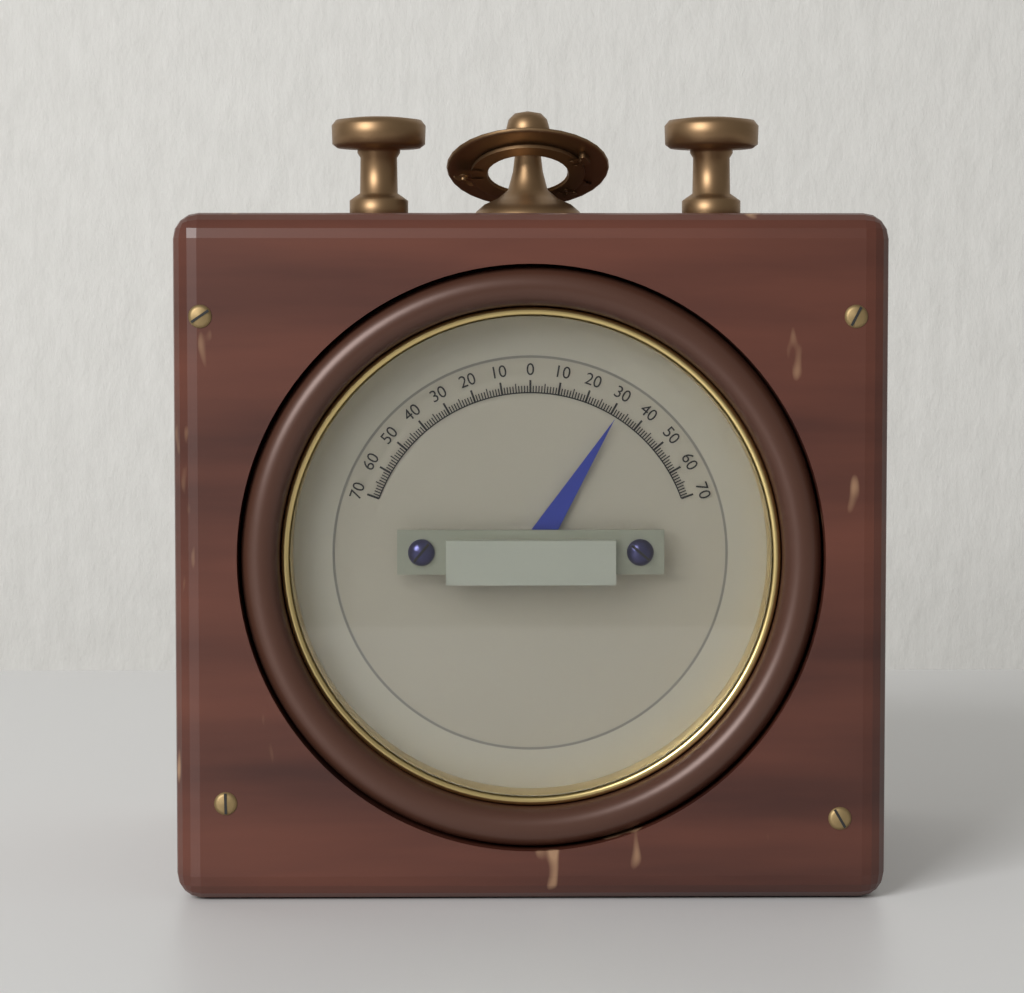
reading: 32 (no unit)
